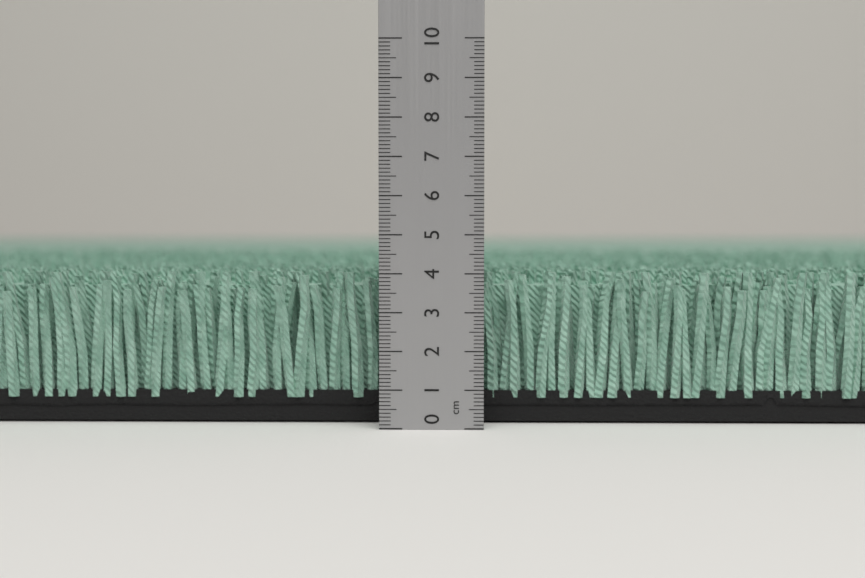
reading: 4.0 cm
